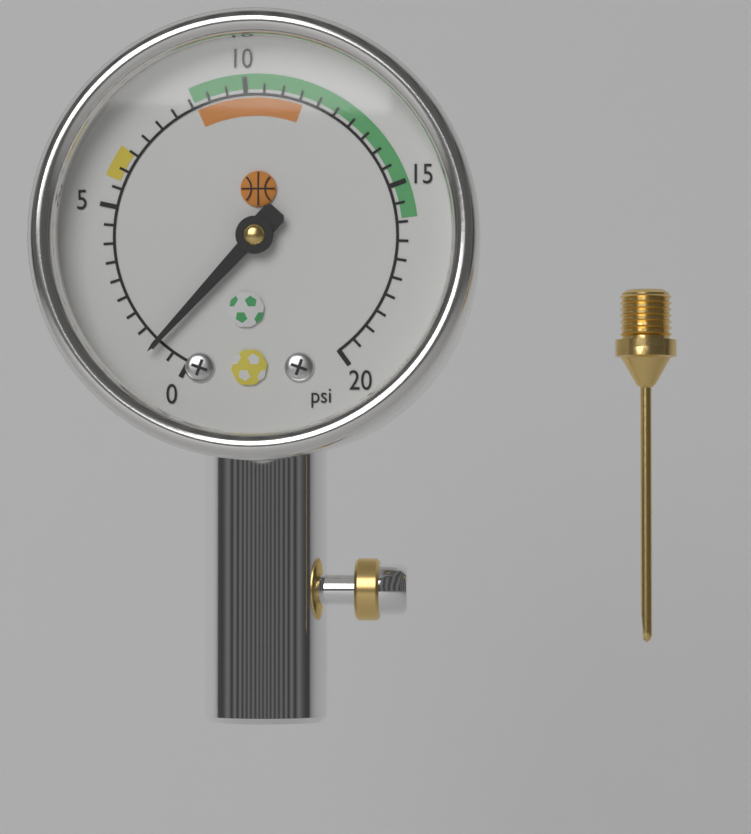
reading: 1.0 psi
